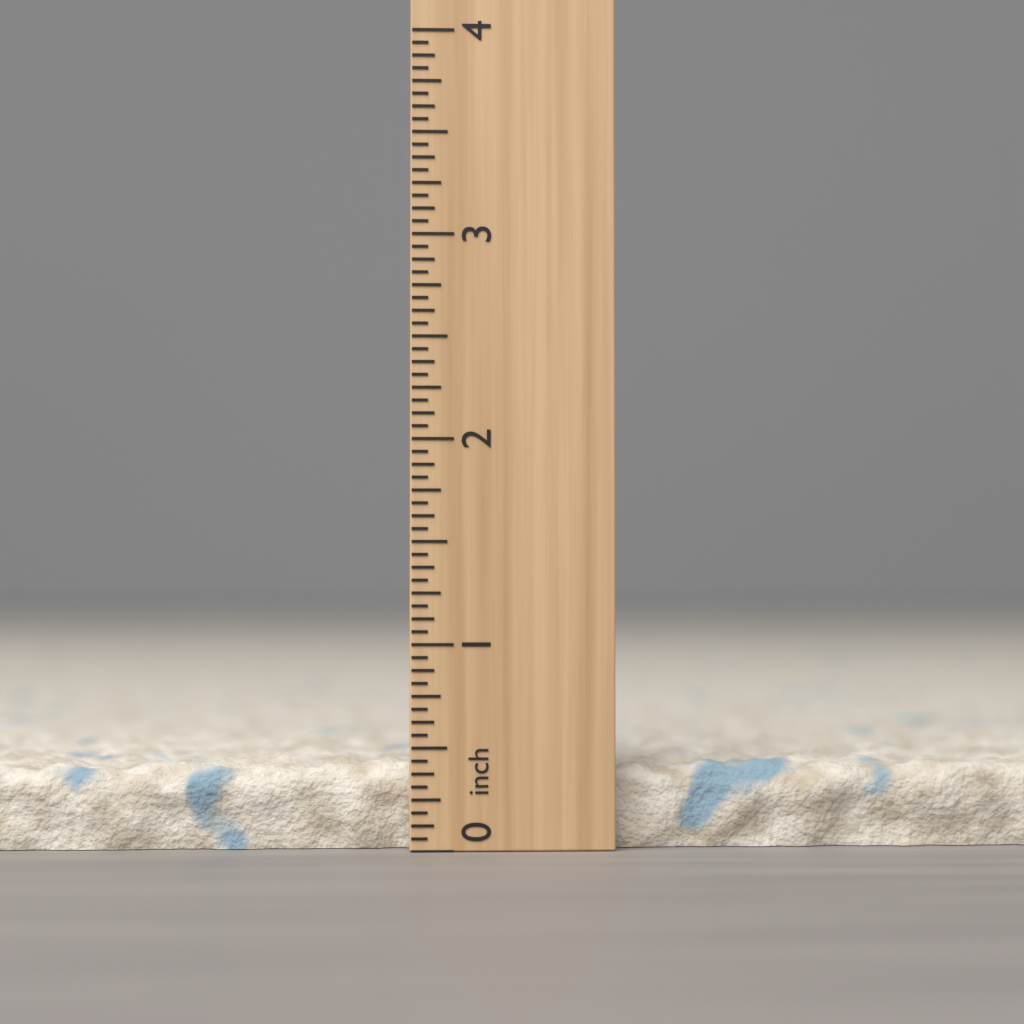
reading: 0.4375 inch
